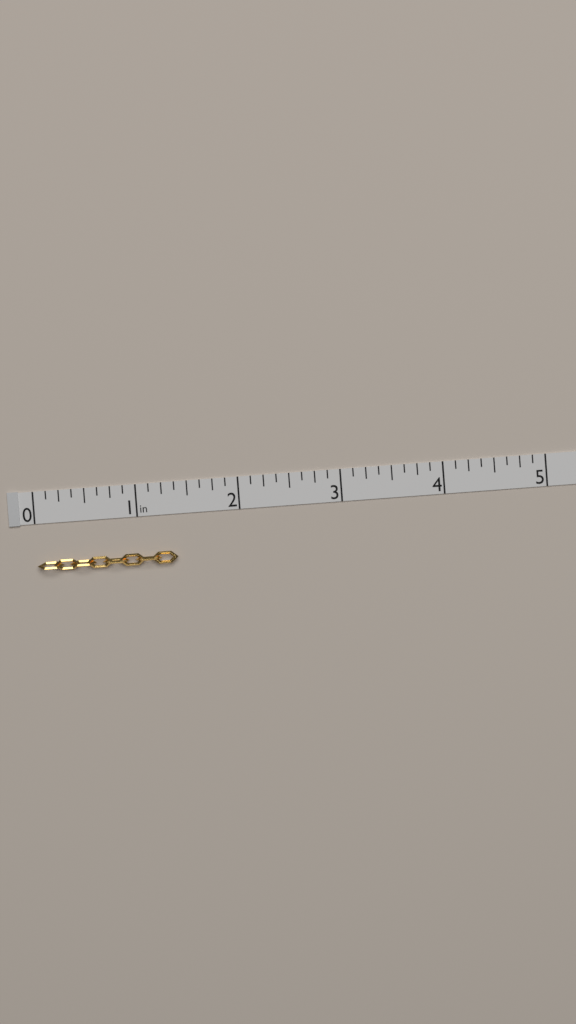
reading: 1.375 in
